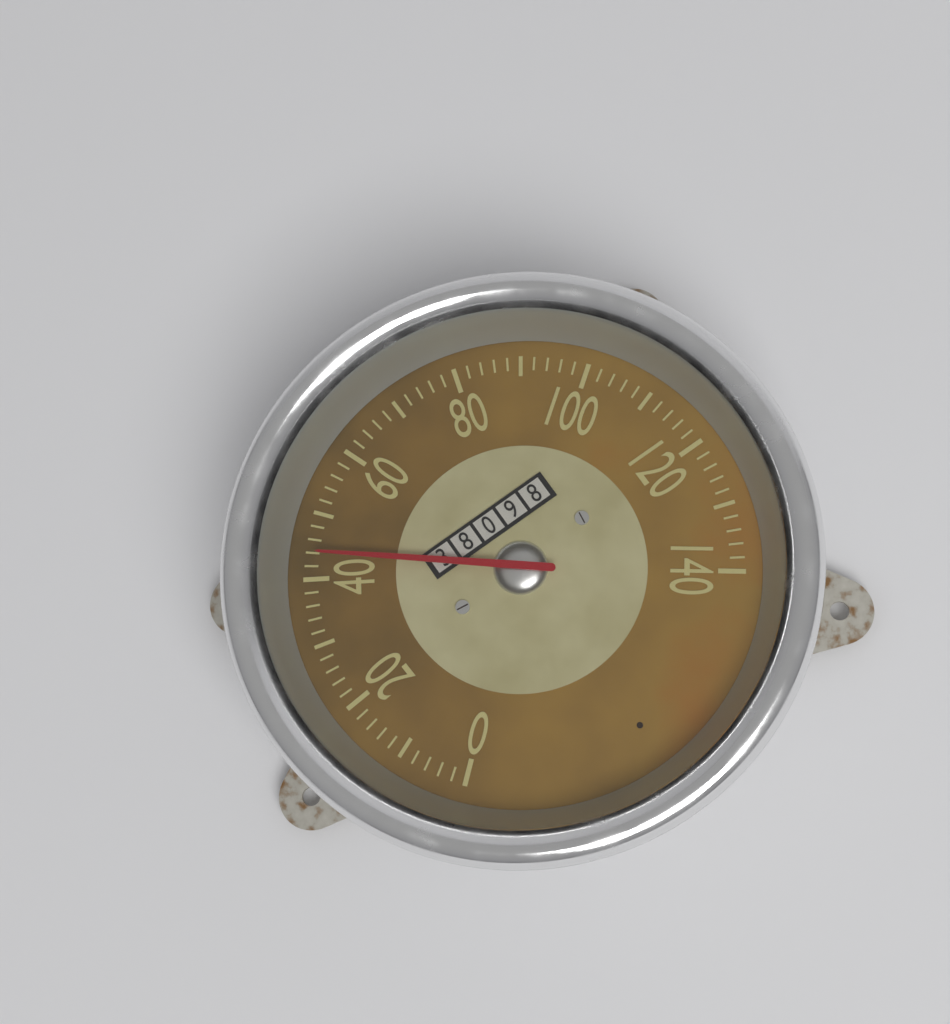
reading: 44 (no unit)
